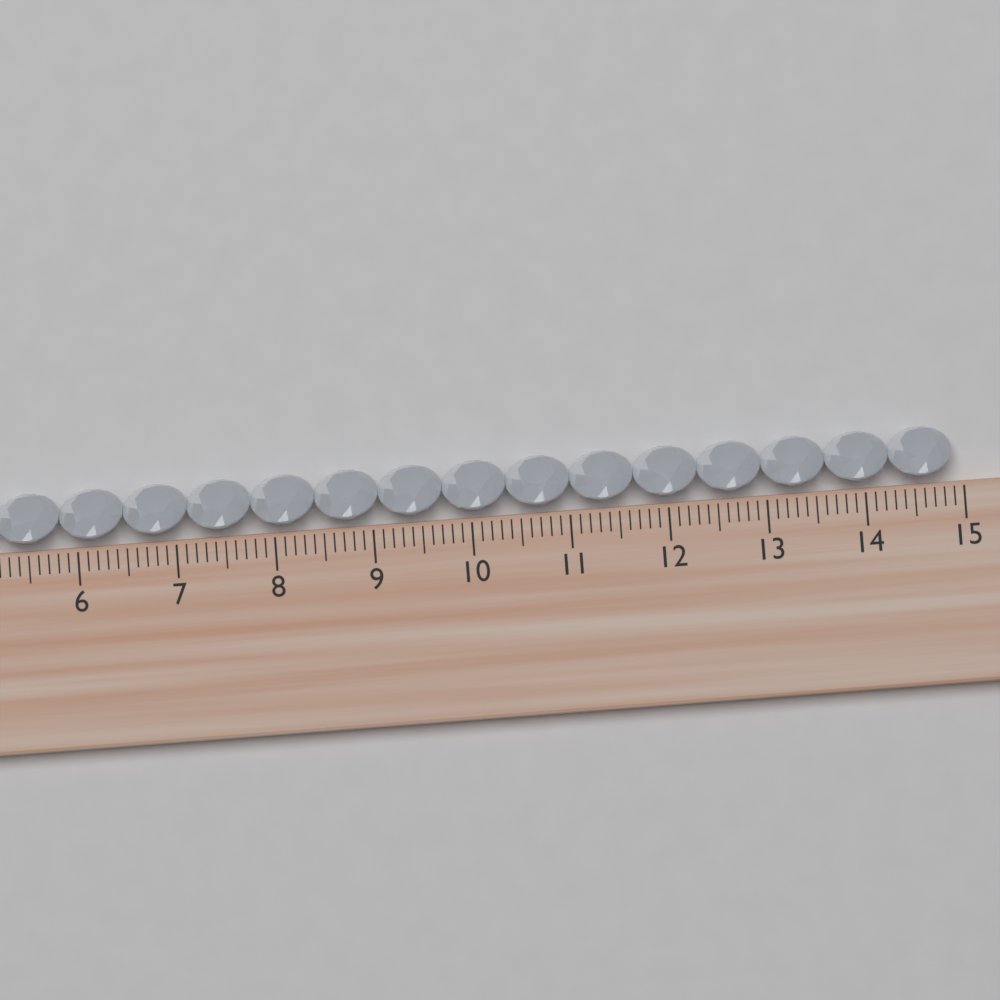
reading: 14.9 cm
